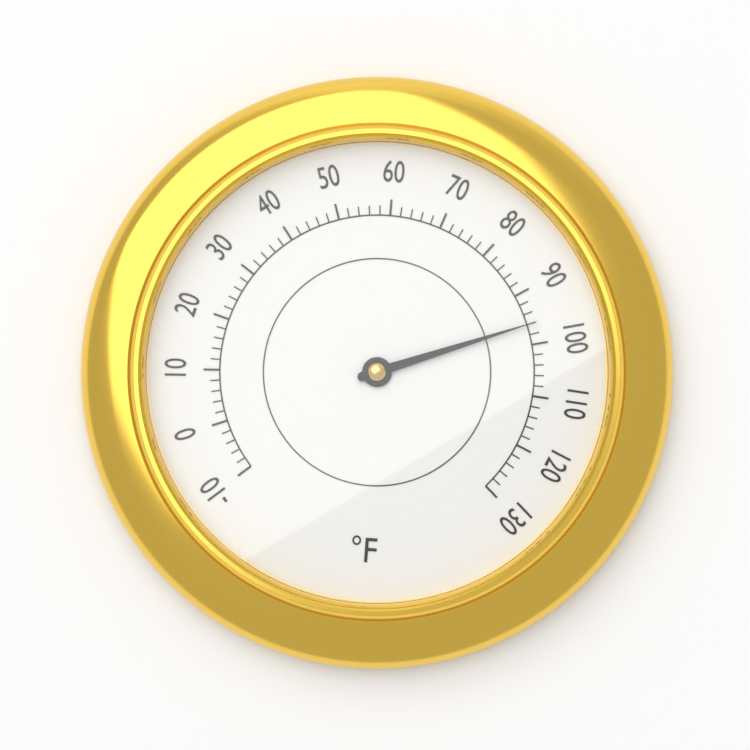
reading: 96 °F
